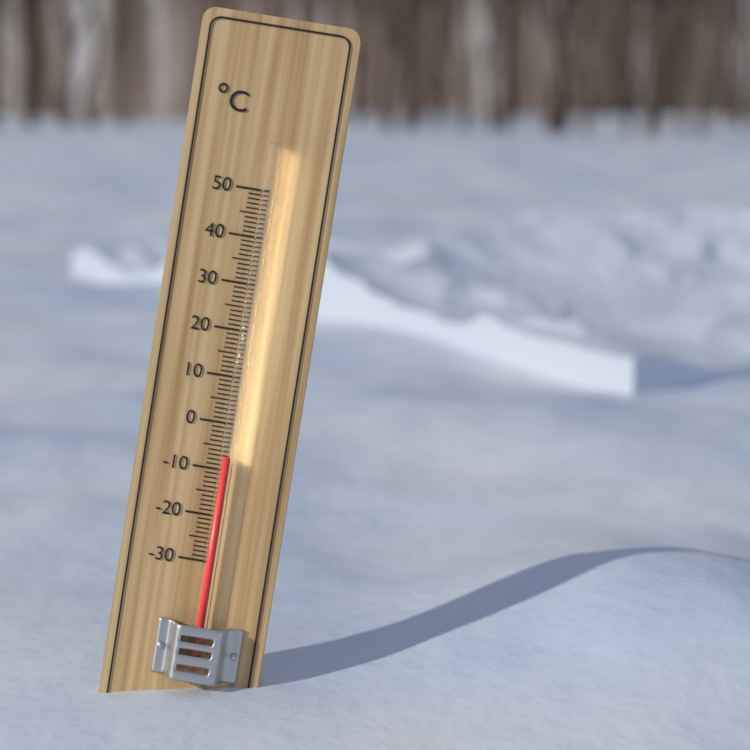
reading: -7 °C
